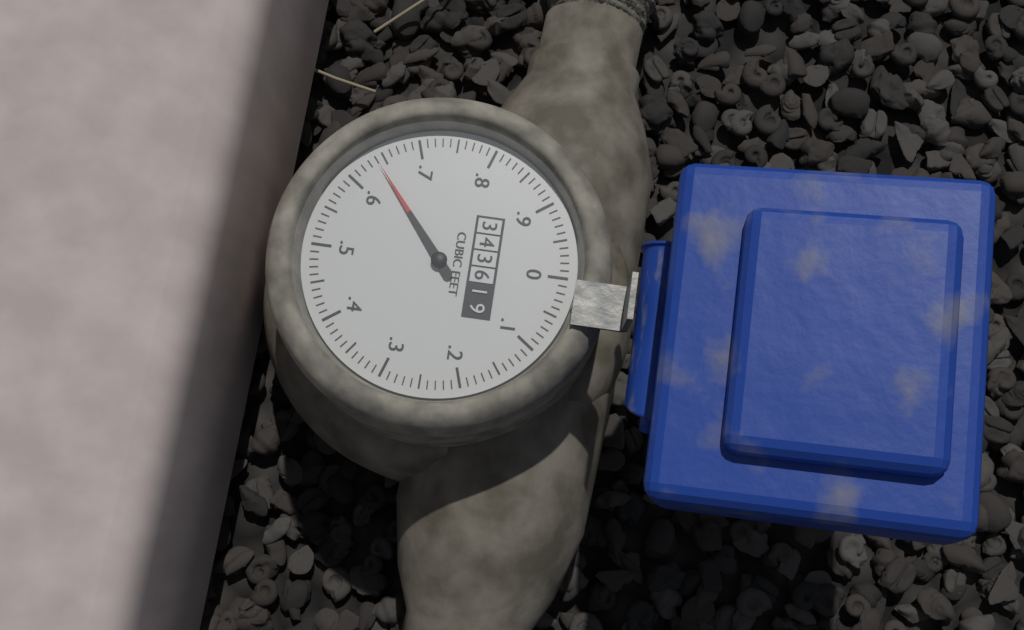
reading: 0.64 cubic feet
